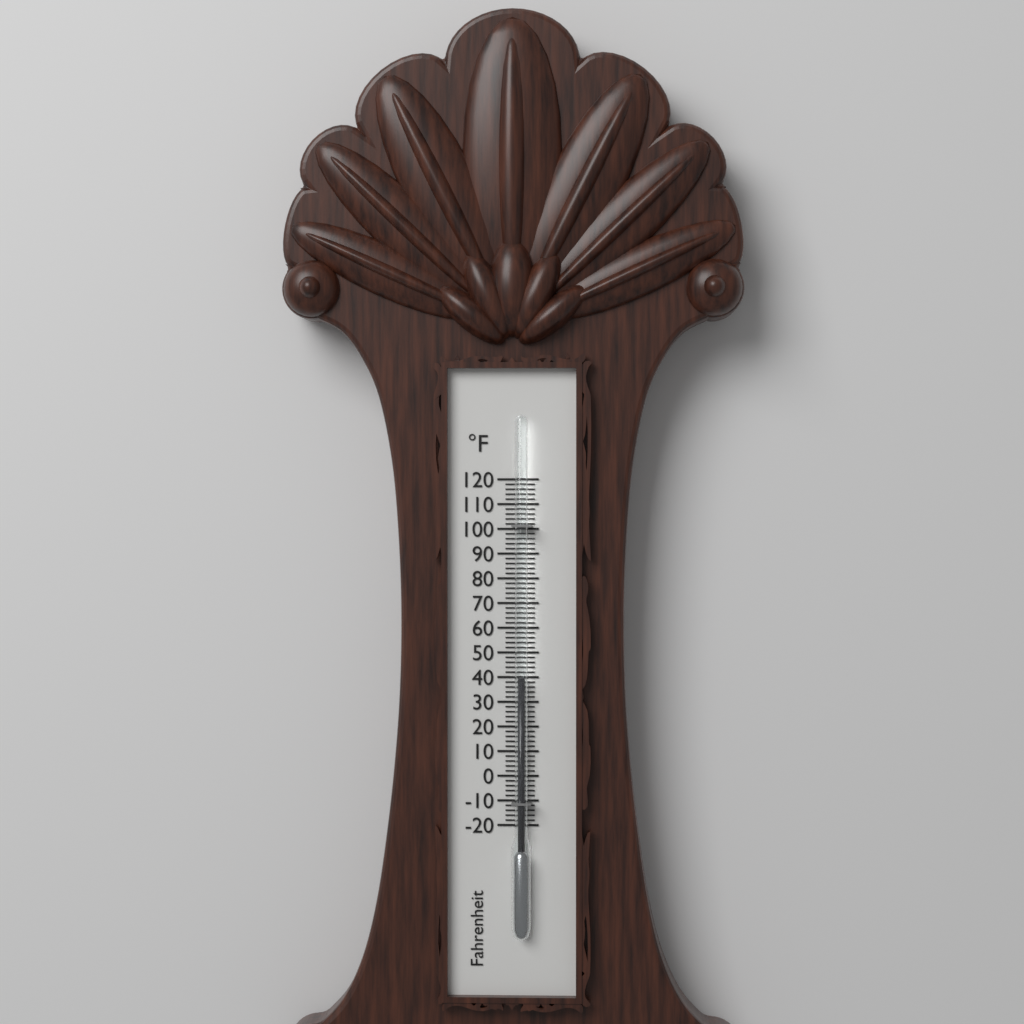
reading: 40 °F
